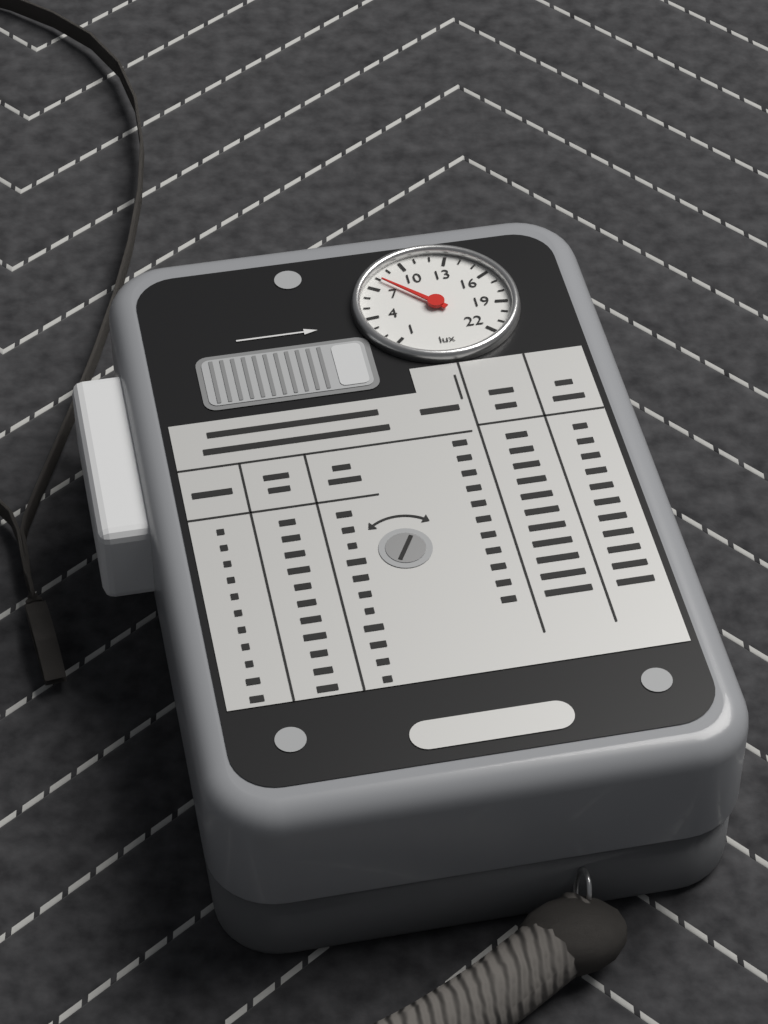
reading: 8 lux
